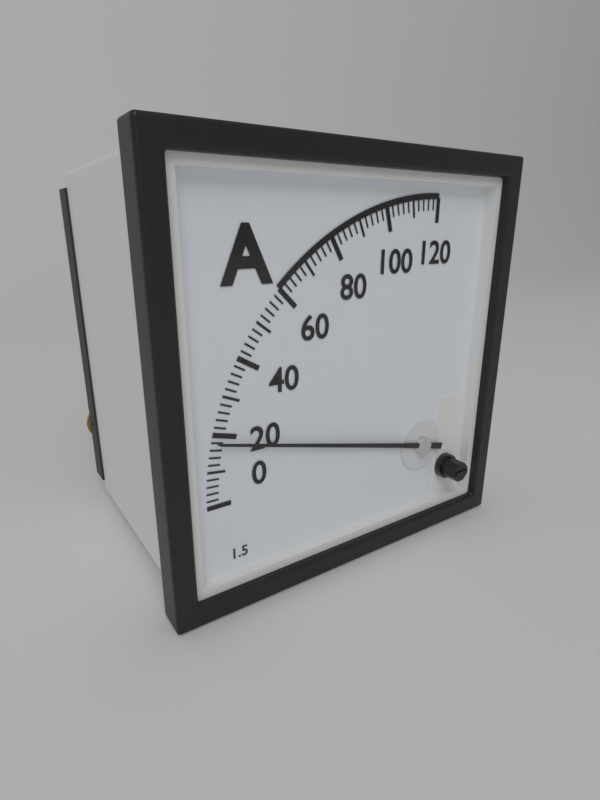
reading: 18 A
